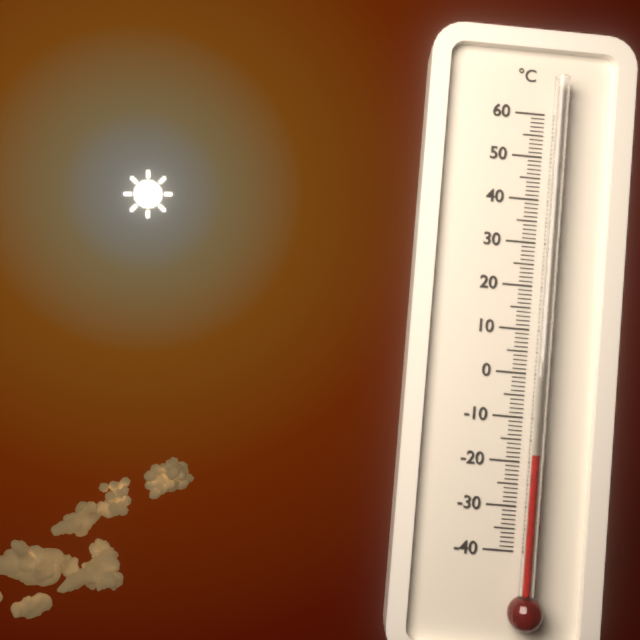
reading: -18 °C
